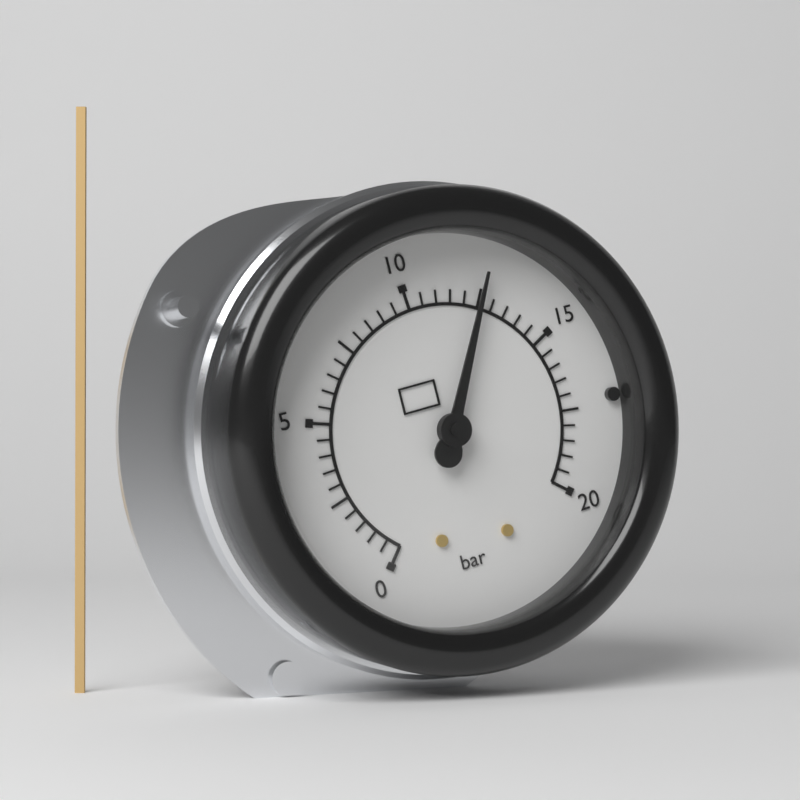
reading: 12.5 bar
